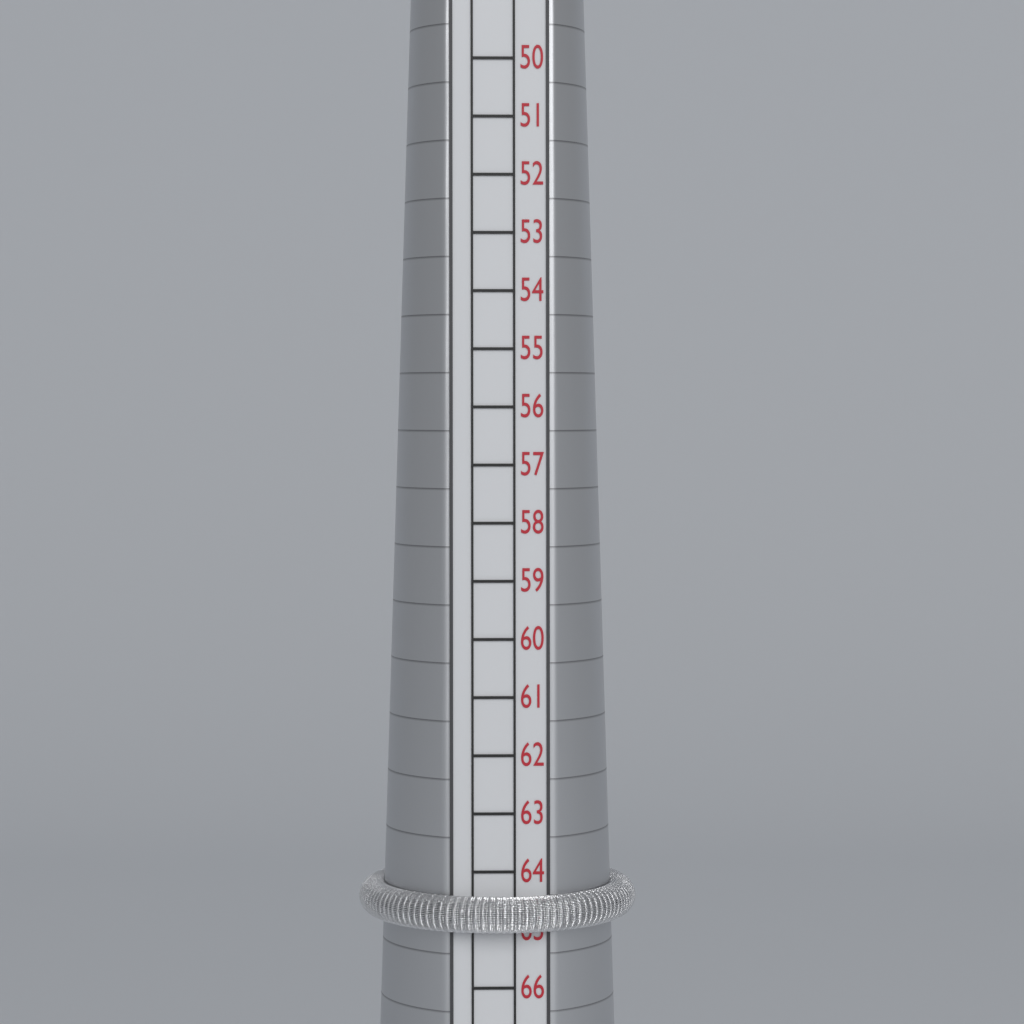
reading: 65 mm
